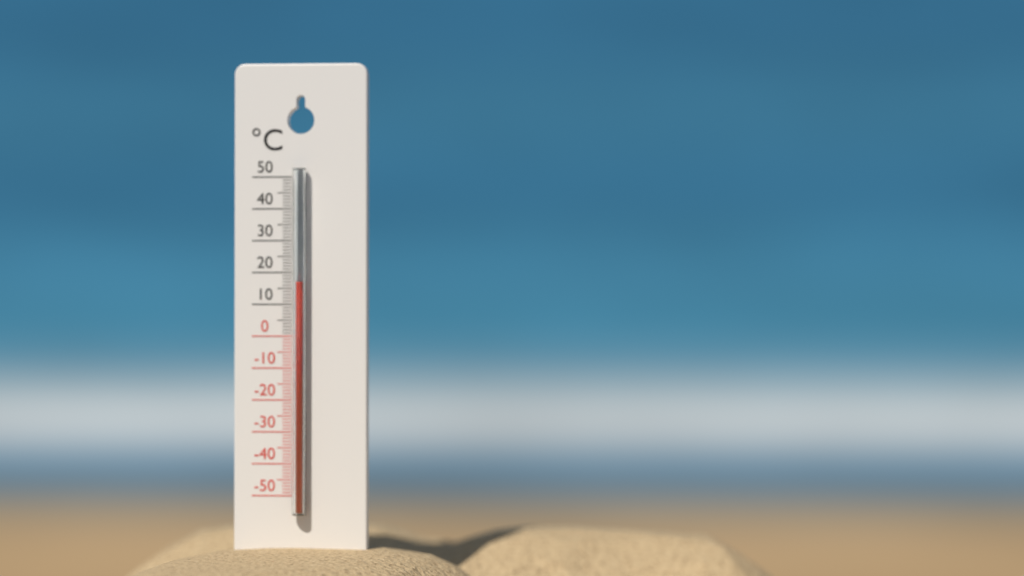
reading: 17 °C
